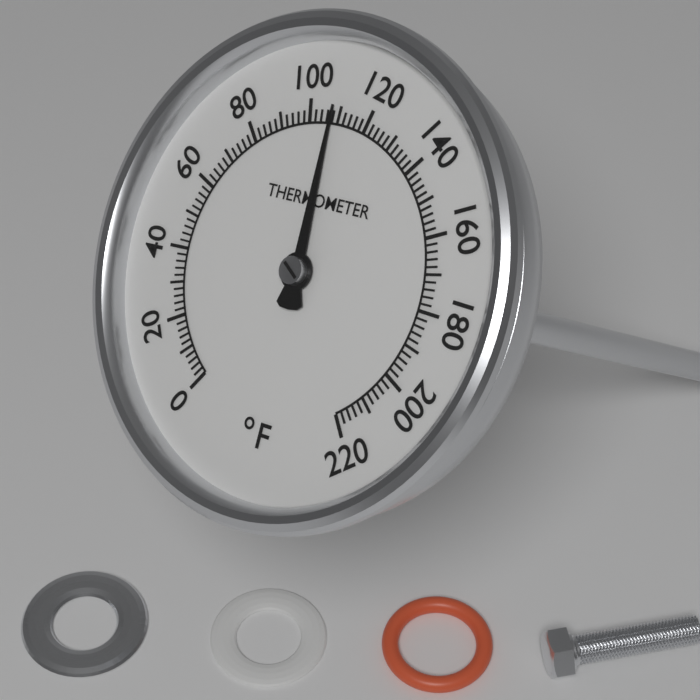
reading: 108 °F
